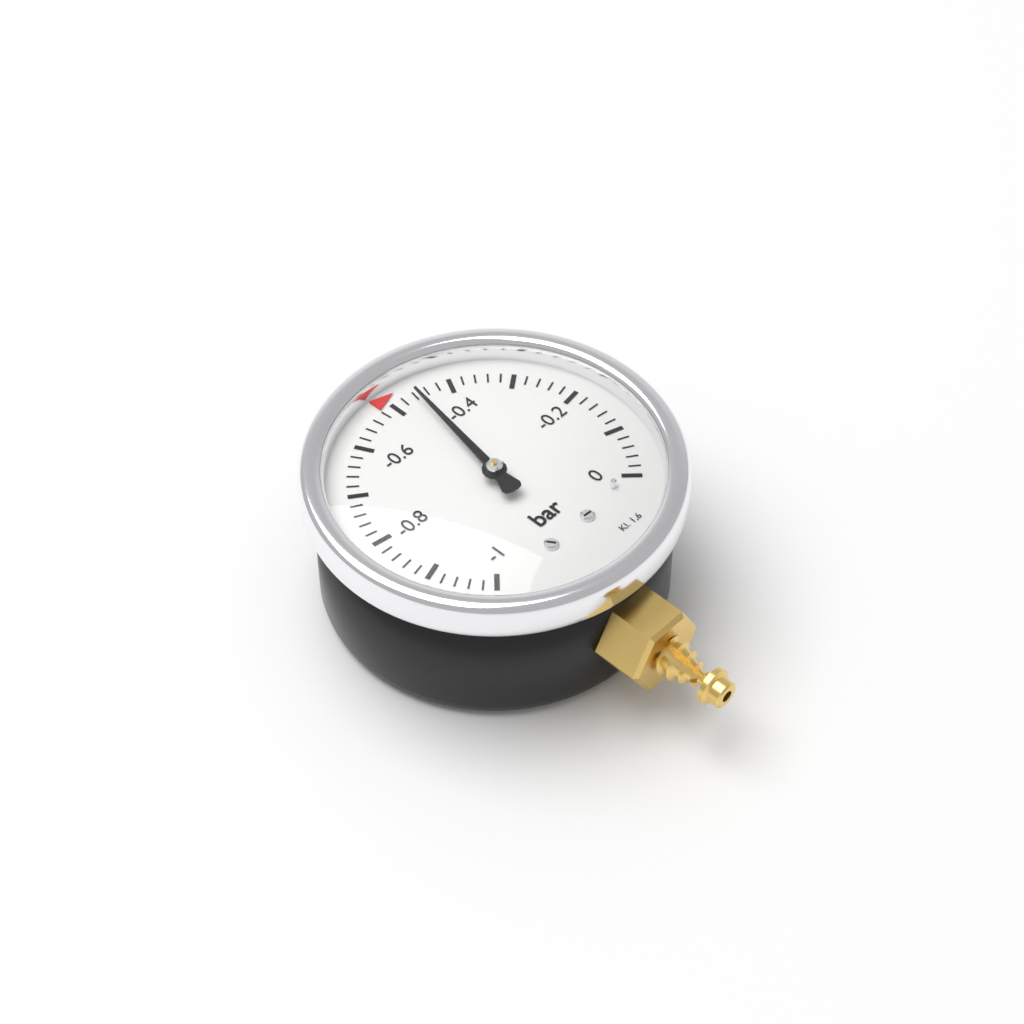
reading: -0.46 bar
